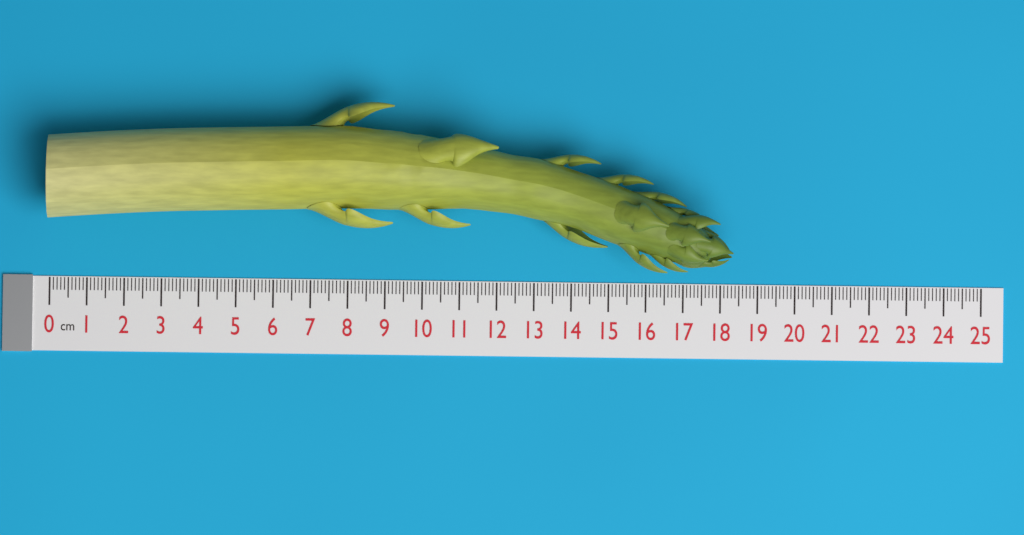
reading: 18.3 cm
